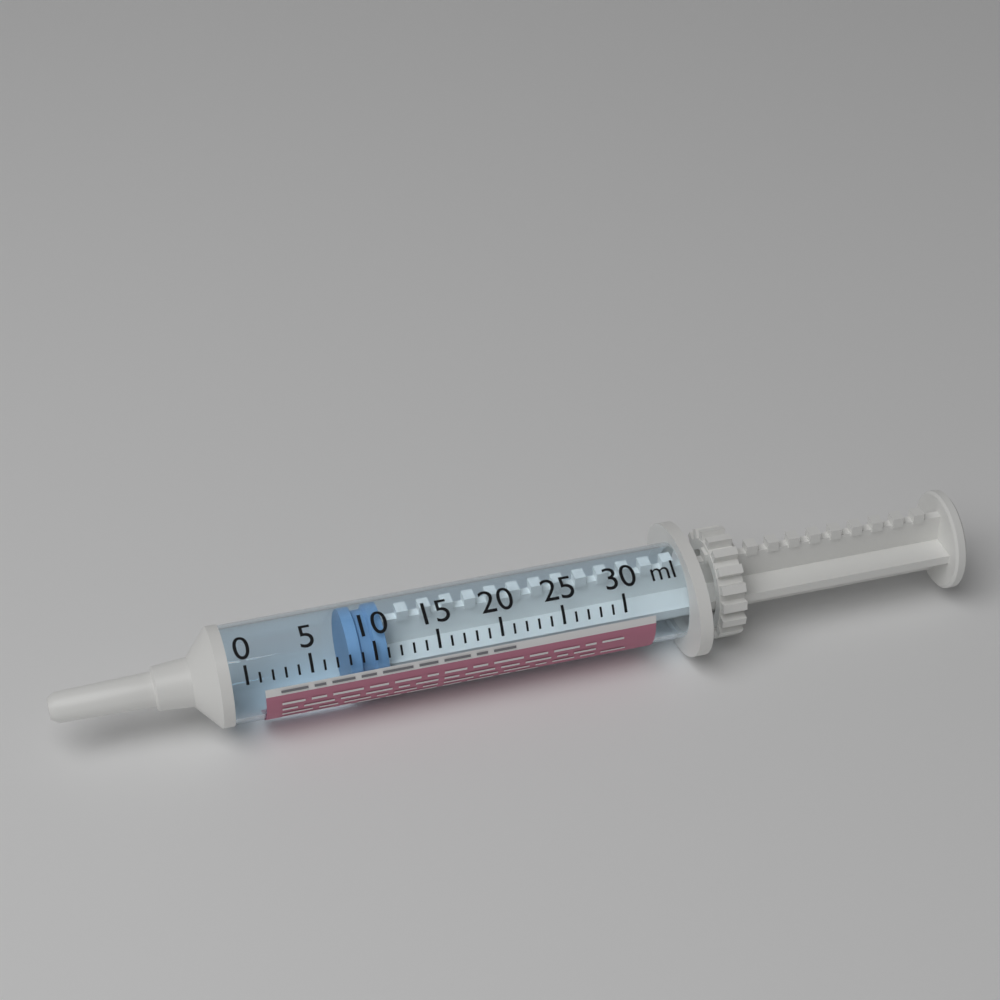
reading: 8 ml
